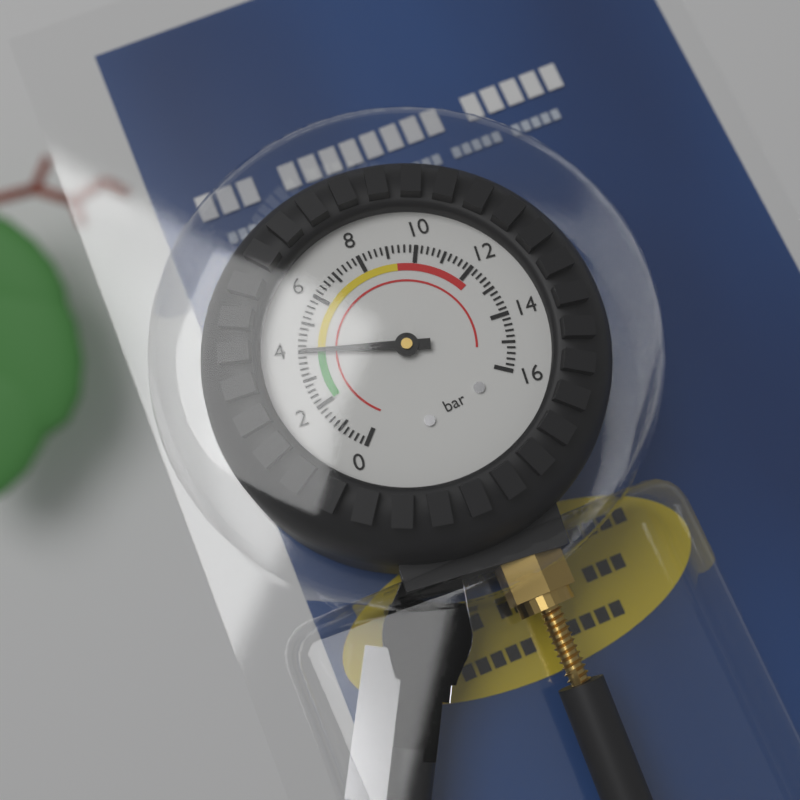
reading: 4.0 bar
